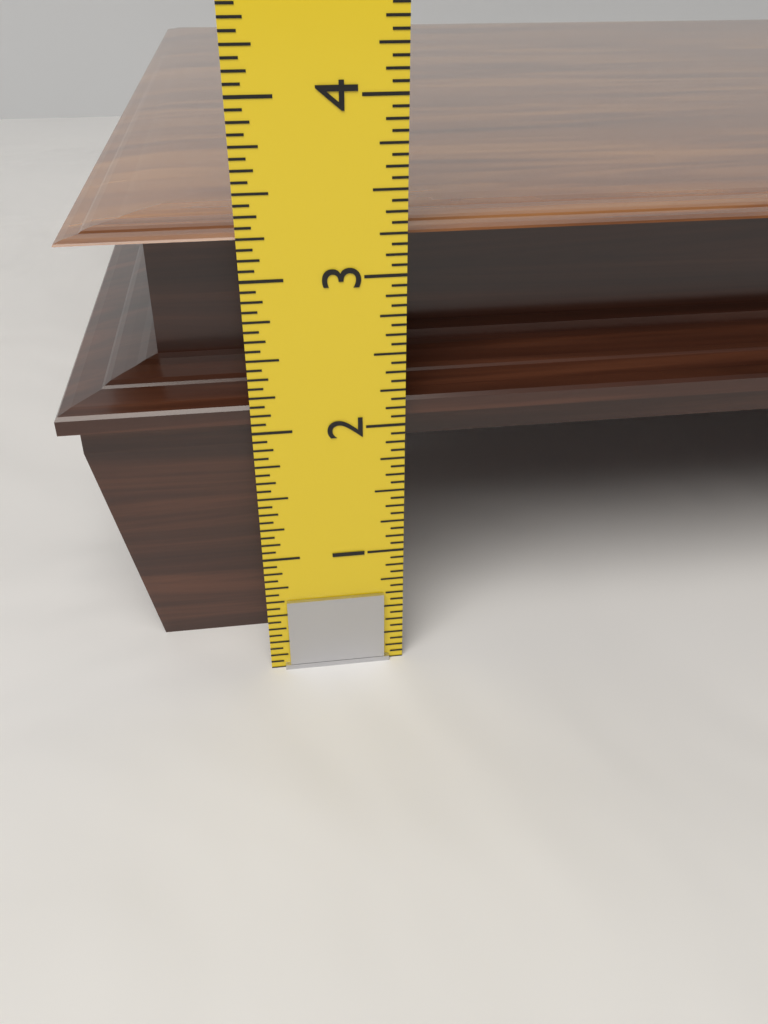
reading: 3.2500 in
